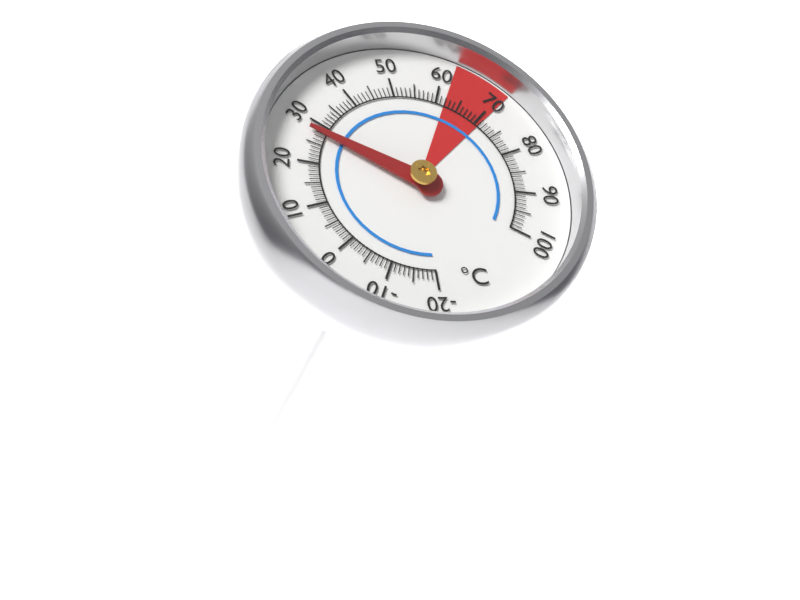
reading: 28 °C
